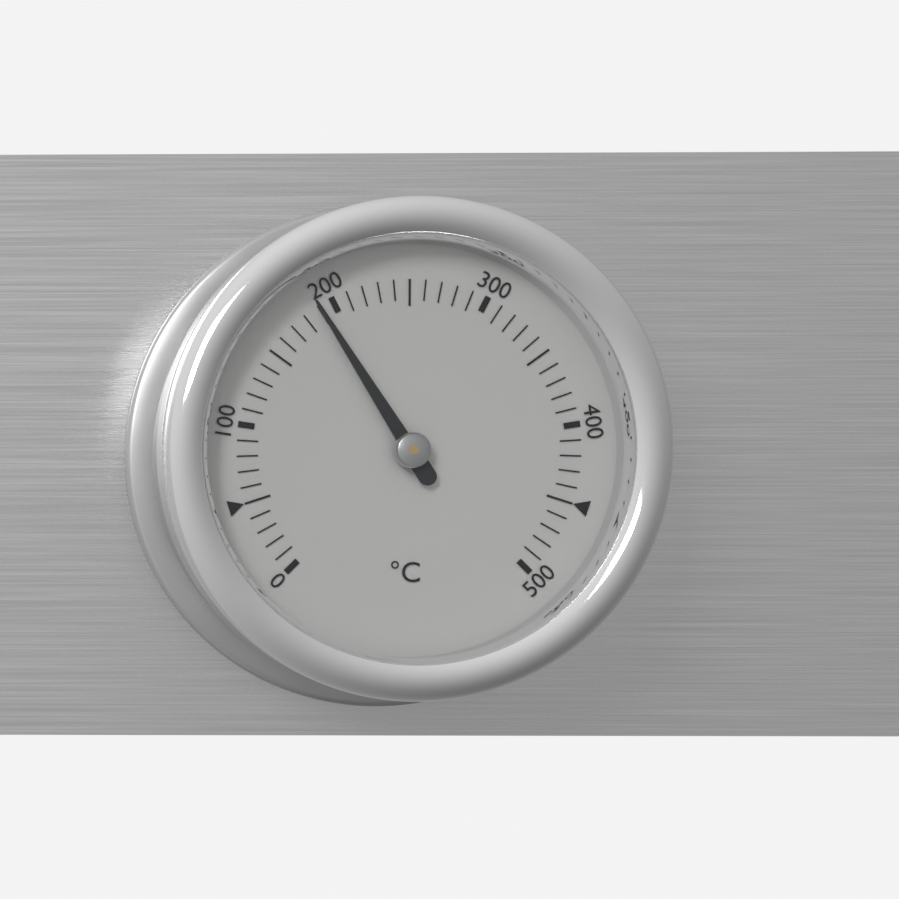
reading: 190 °C
